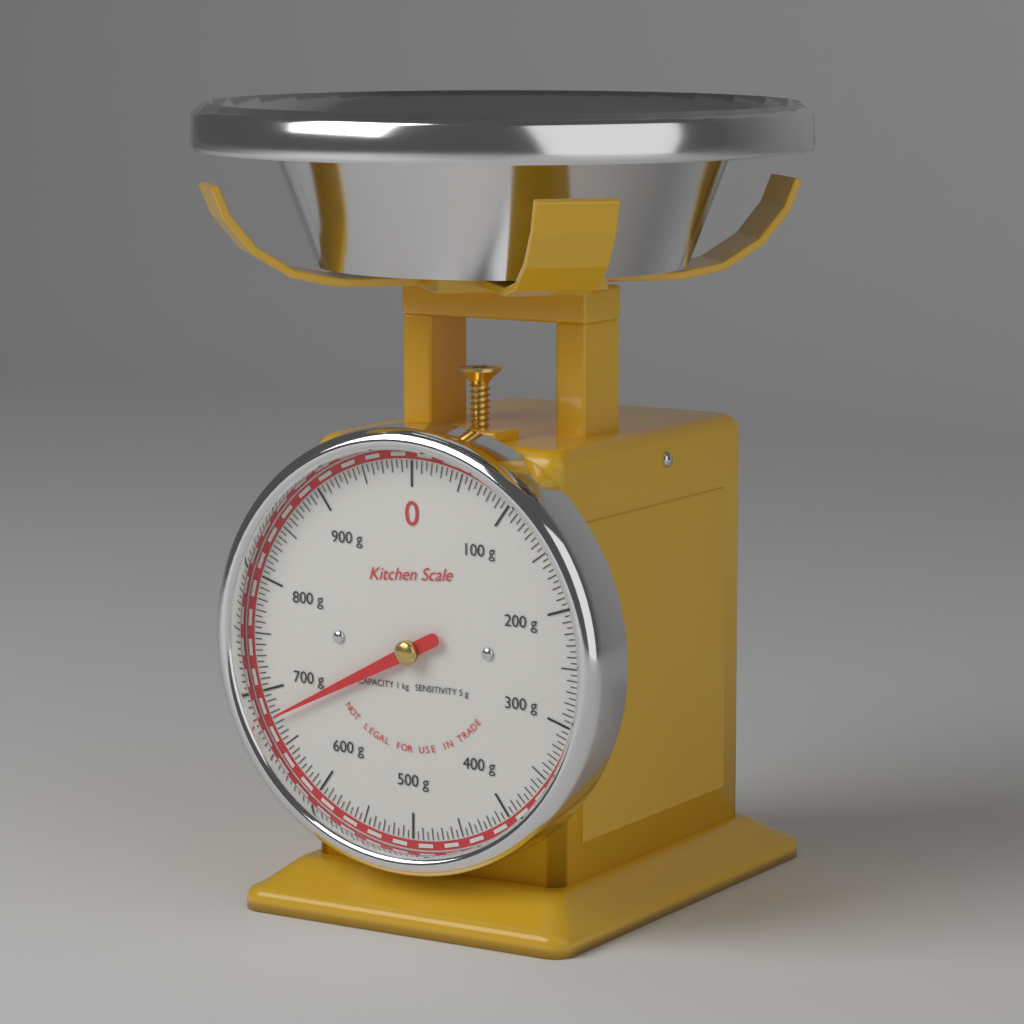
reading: 675 g
